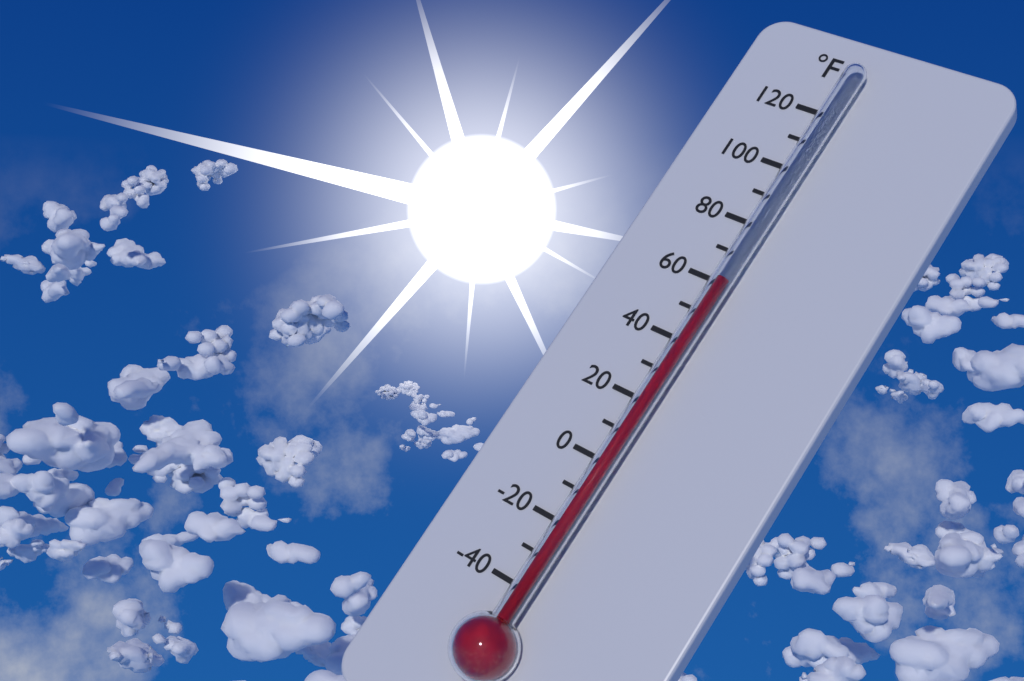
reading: 60 °F
